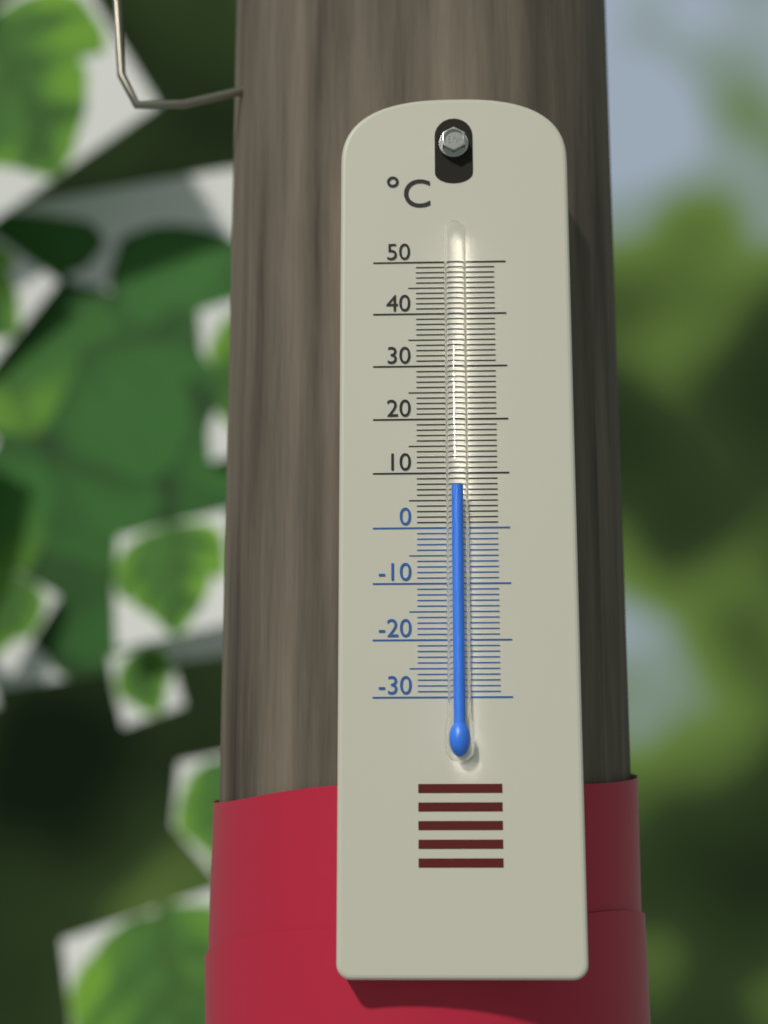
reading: 7 °C
